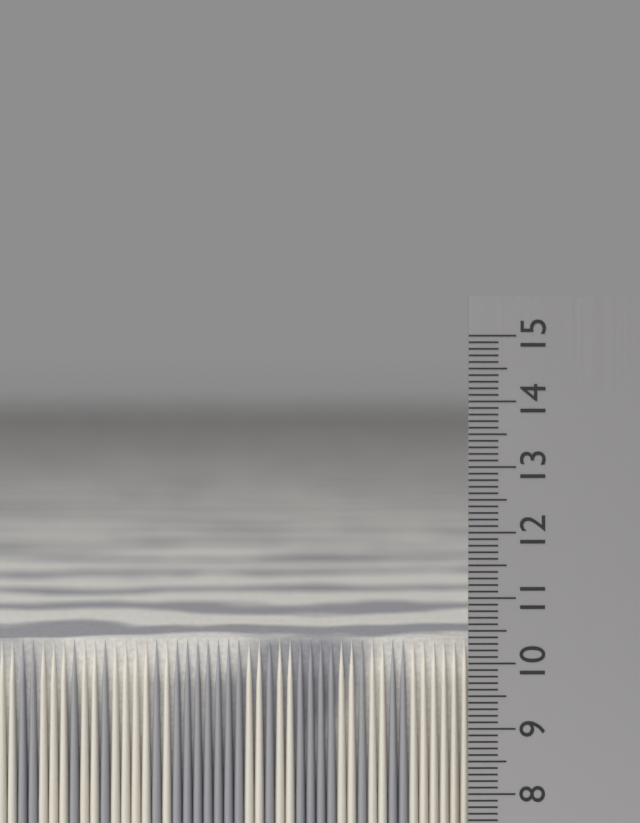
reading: 10.3 cm
